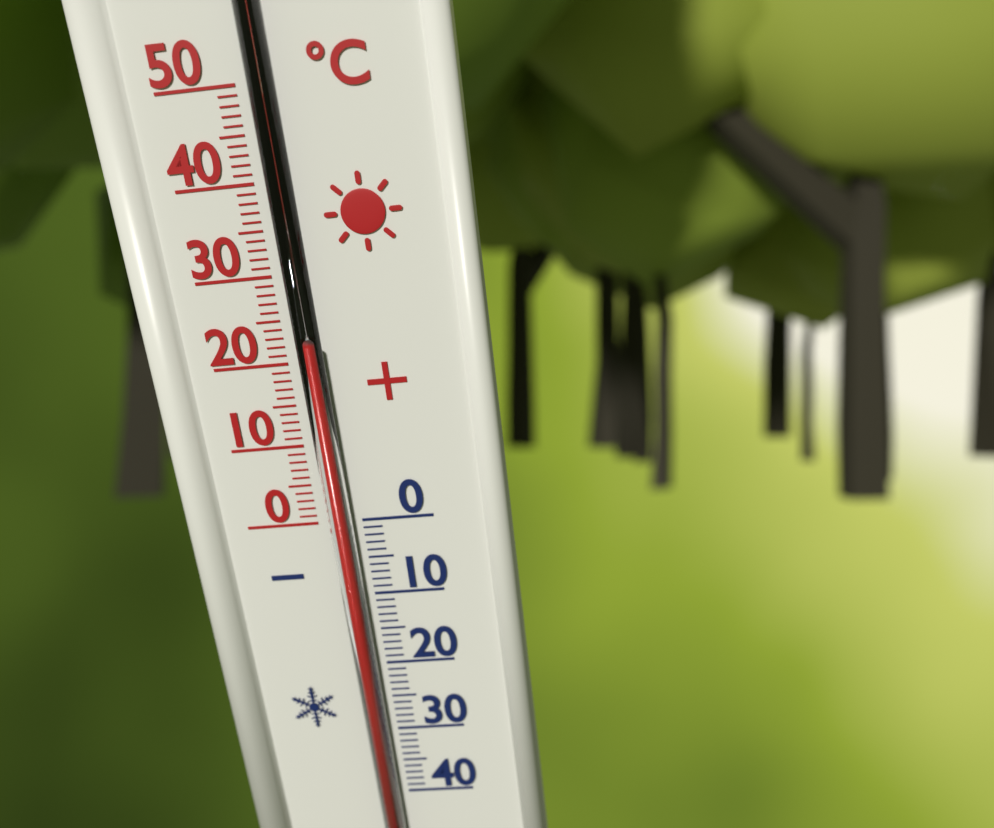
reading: 22 °C
